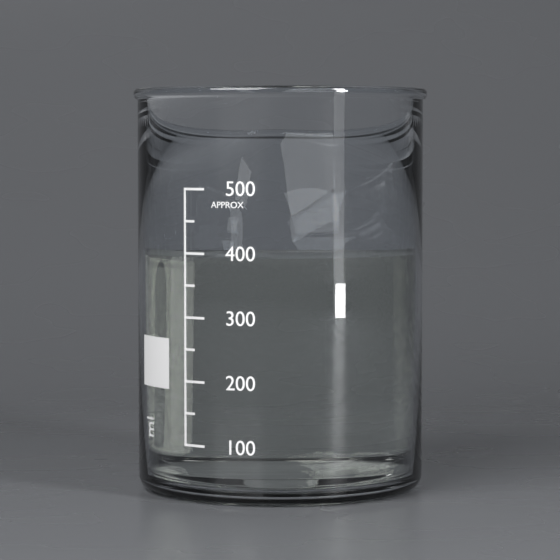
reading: 400 ml
